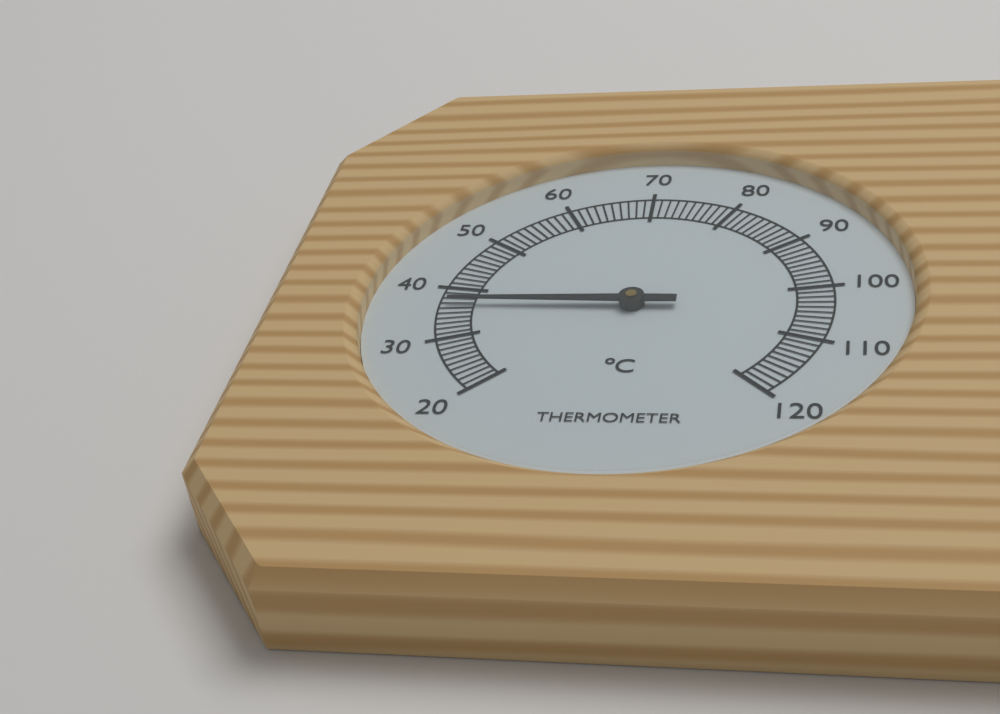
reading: 37 °C
